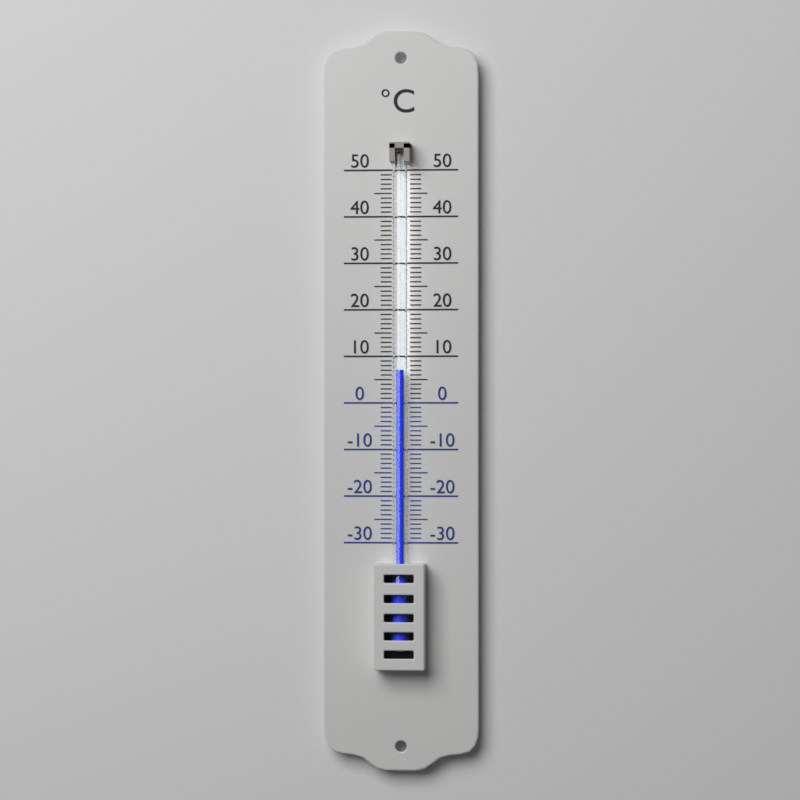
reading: 7 °C
